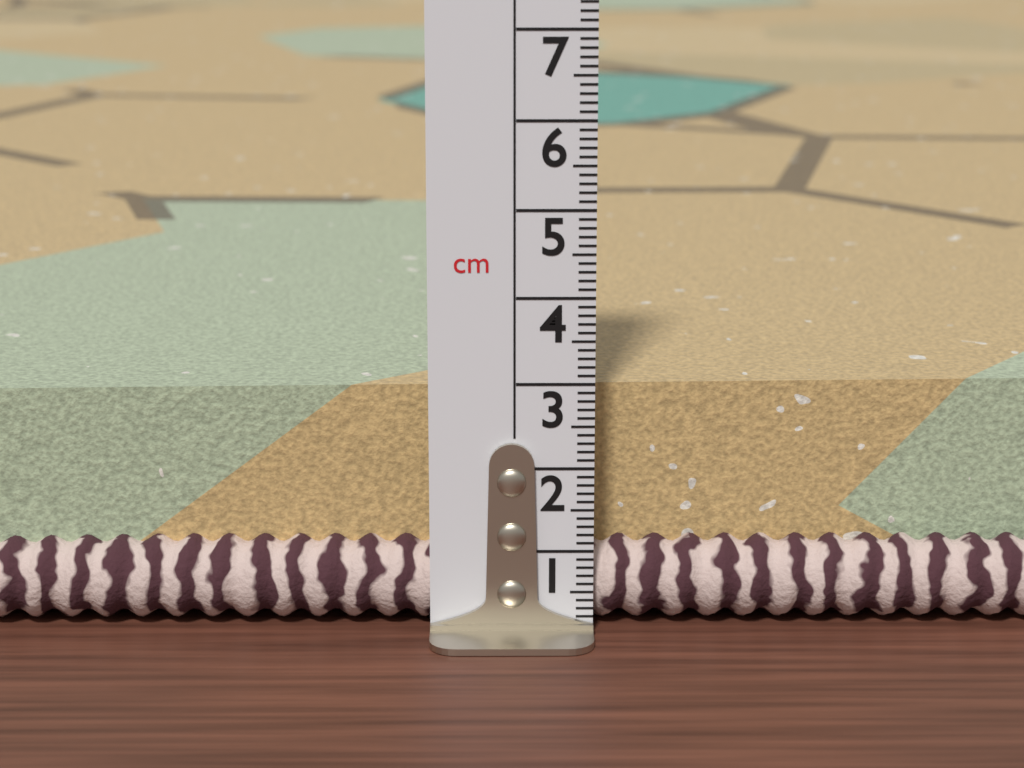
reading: 2.8 cm
